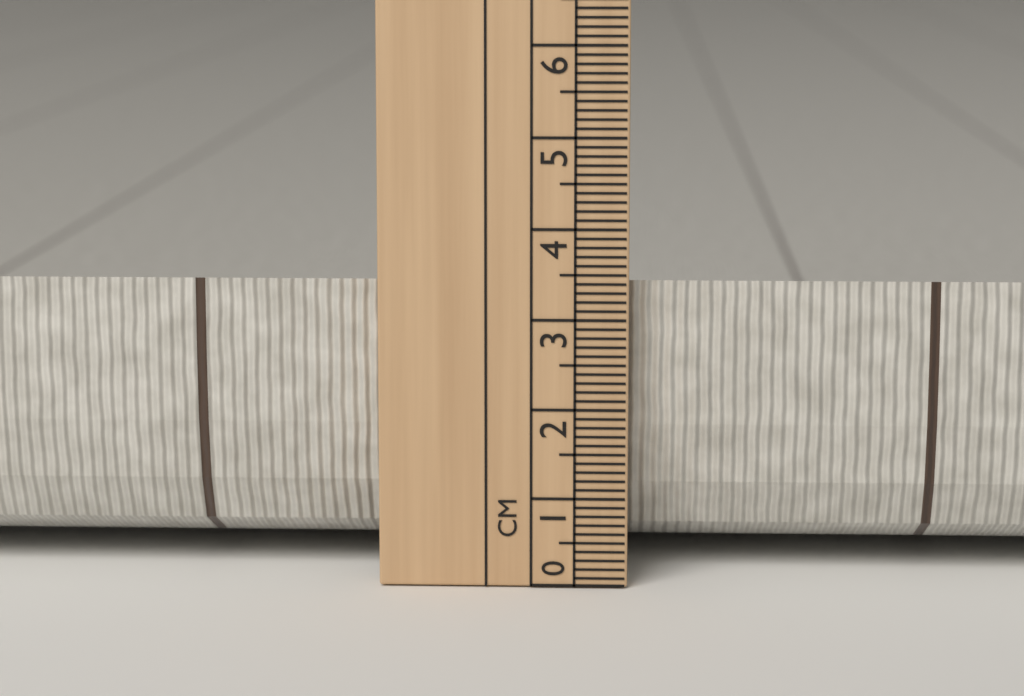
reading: 3.4 cm
